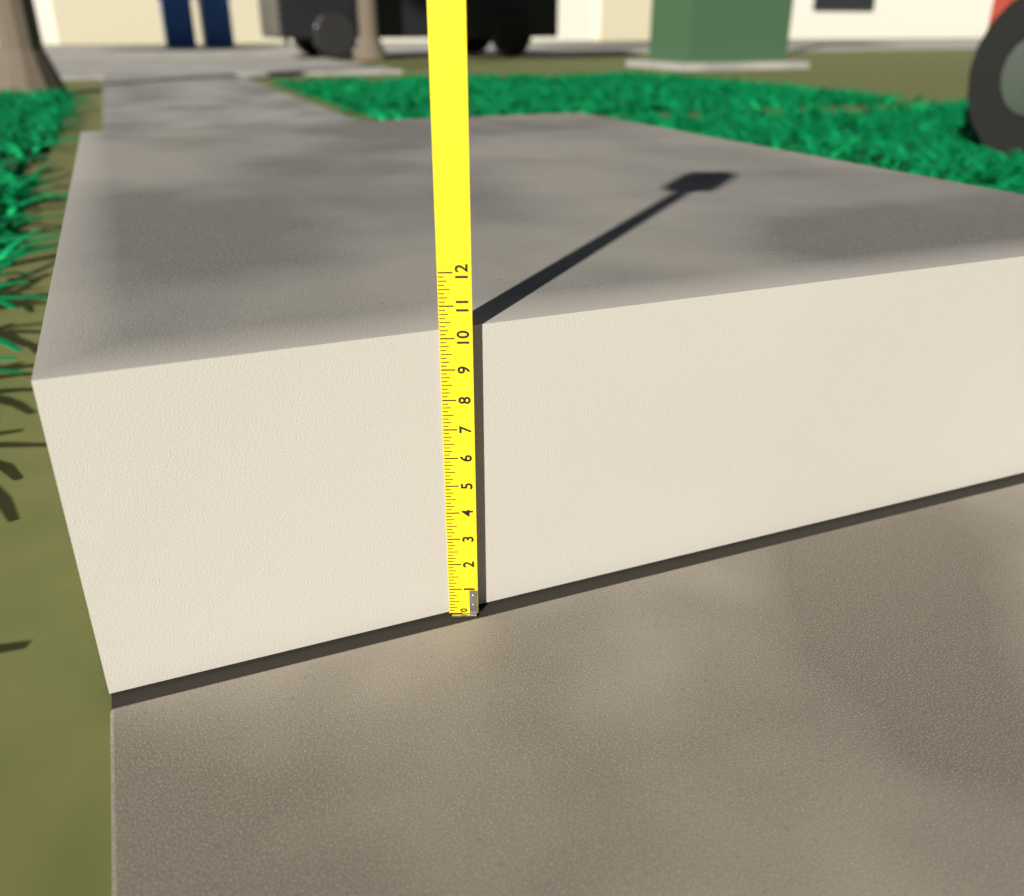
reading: 10.250 (no unit)
